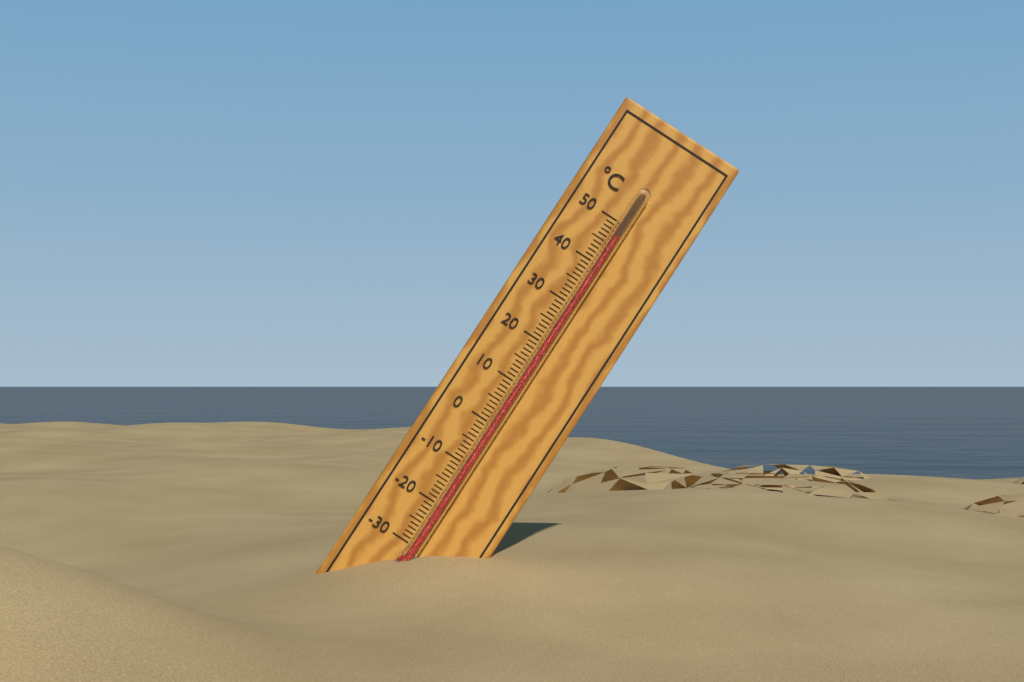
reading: 47 °C
